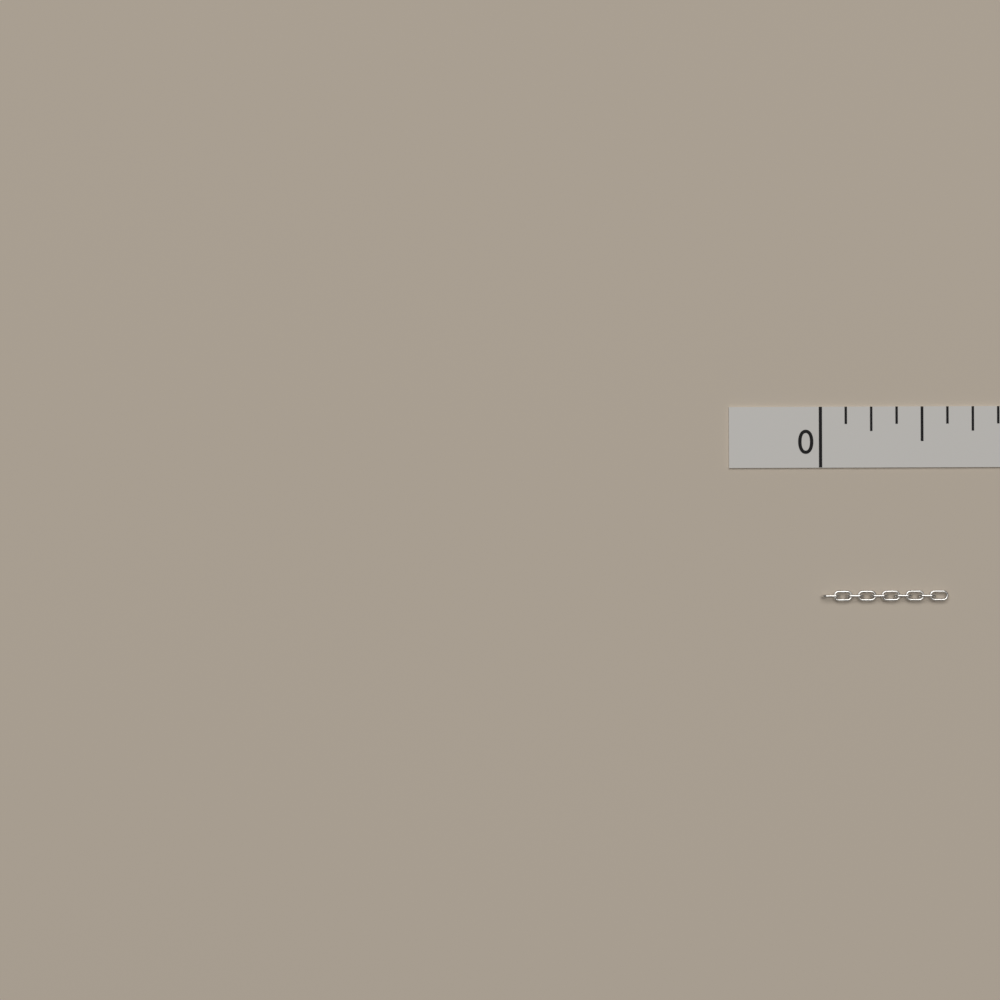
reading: 0.625 in
